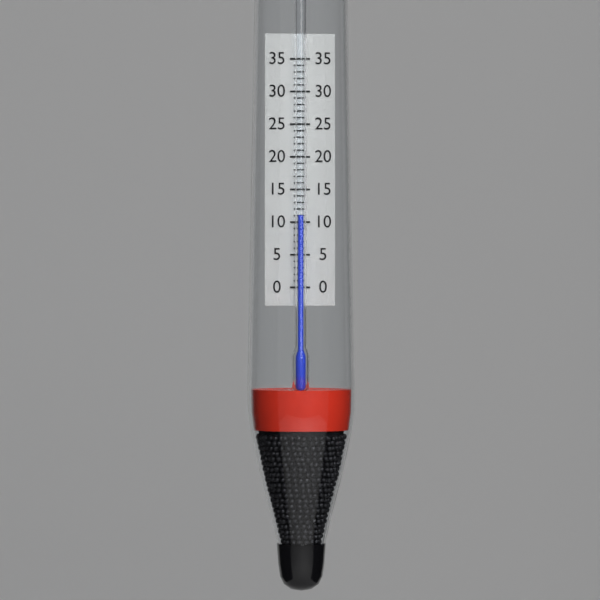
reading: 11 (no unit)
